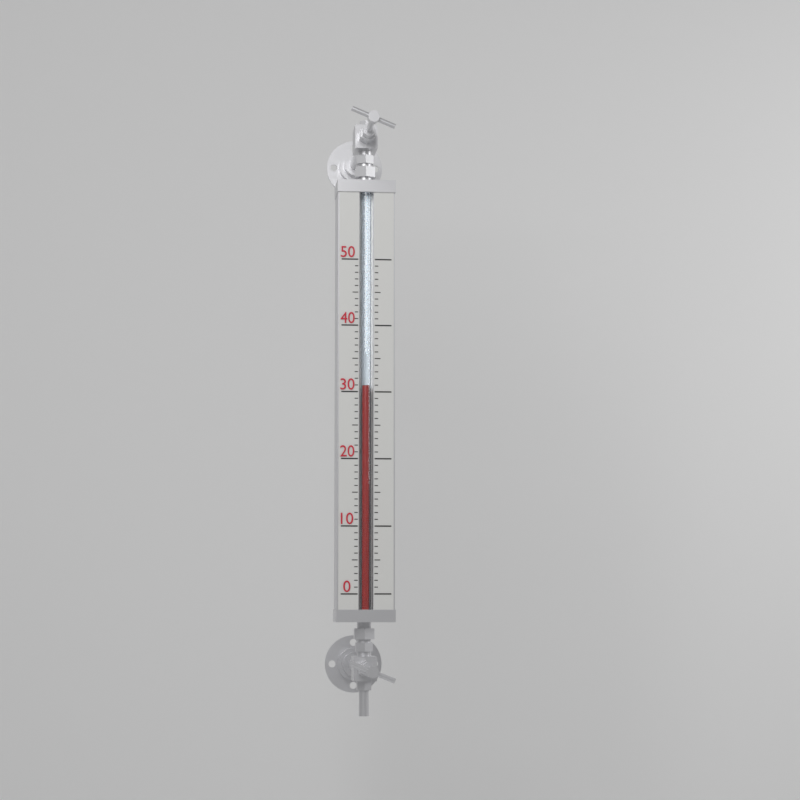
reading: 31 (no unit)
